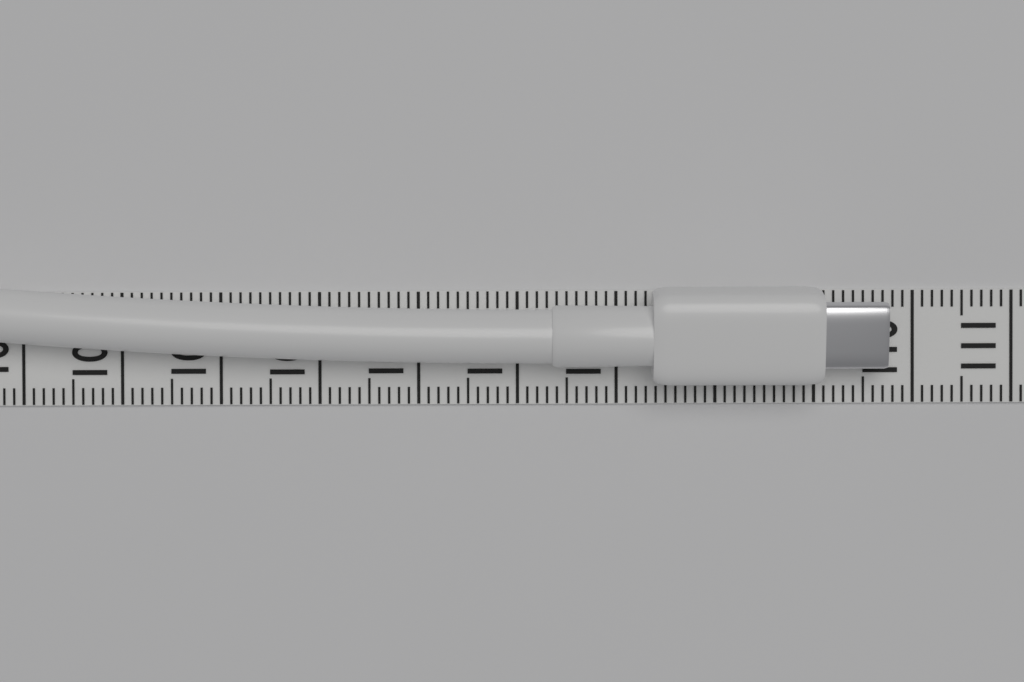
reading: 109.7 (no unit)
